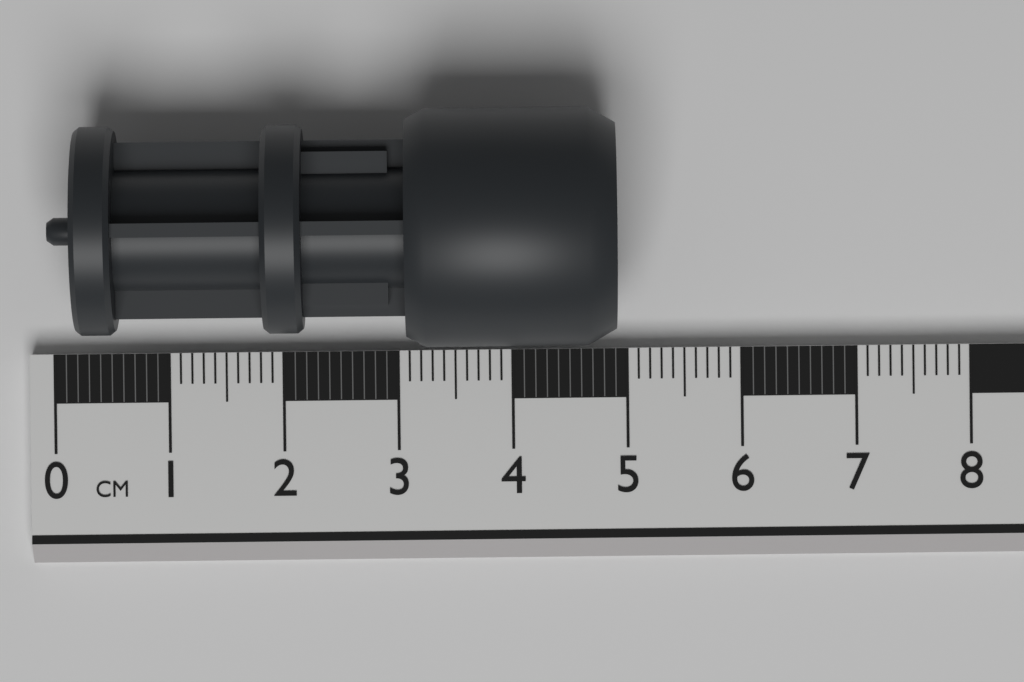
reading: 4.9 cm
